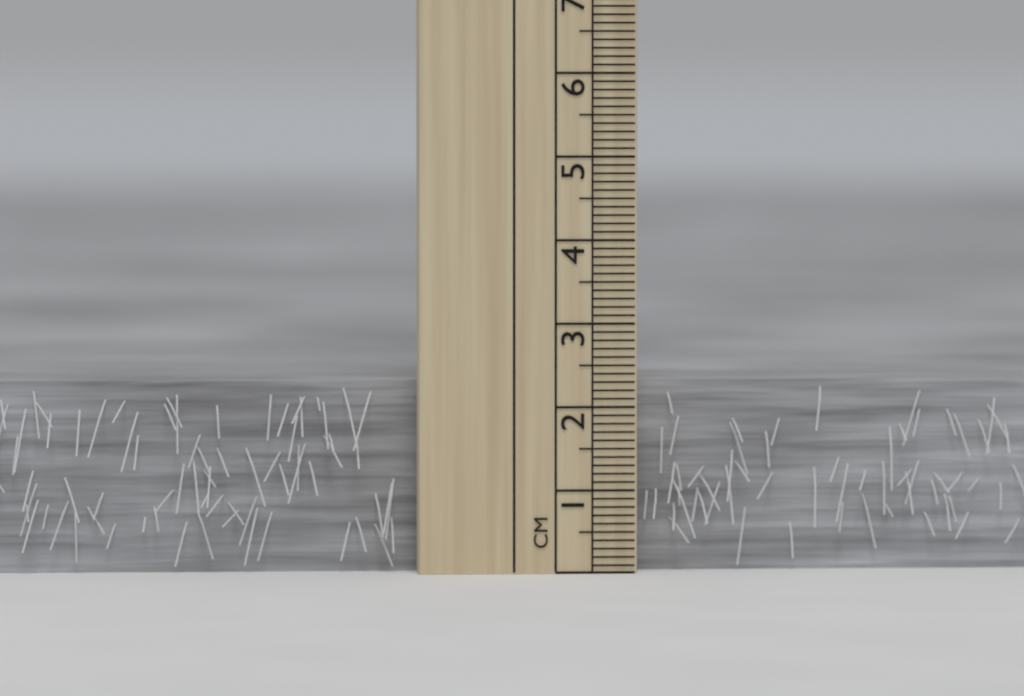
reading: 2.3 cm
